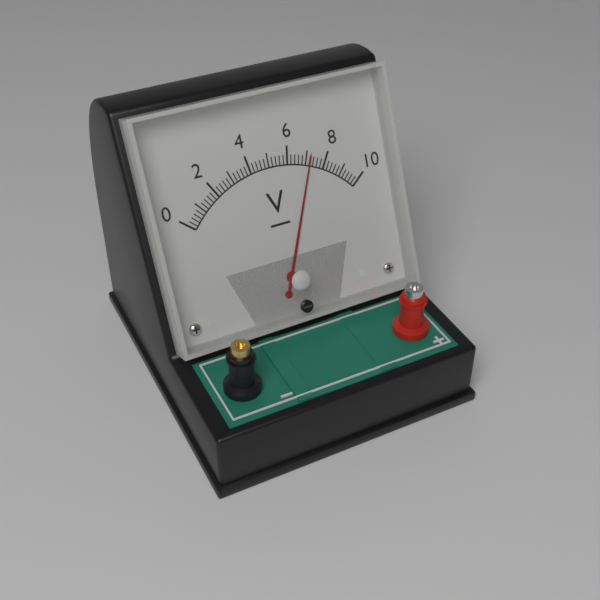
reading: 7.2 V
